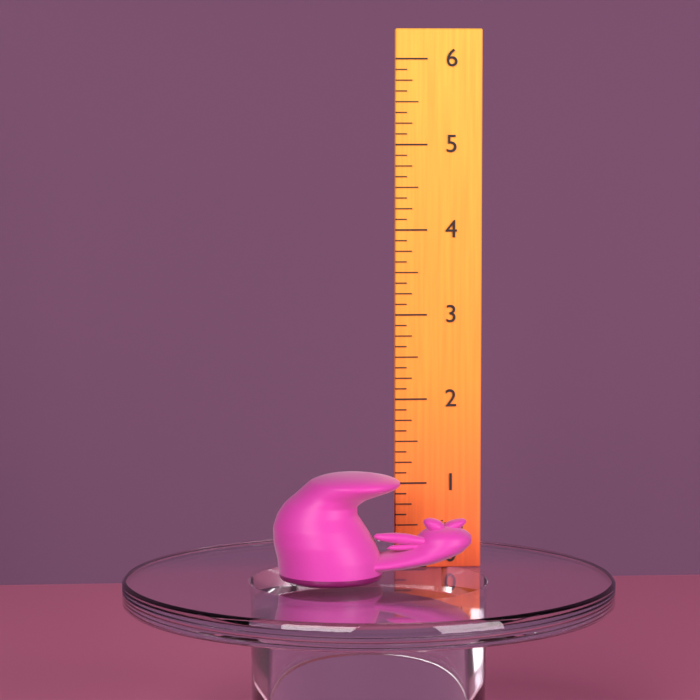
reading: 1.250 inch
